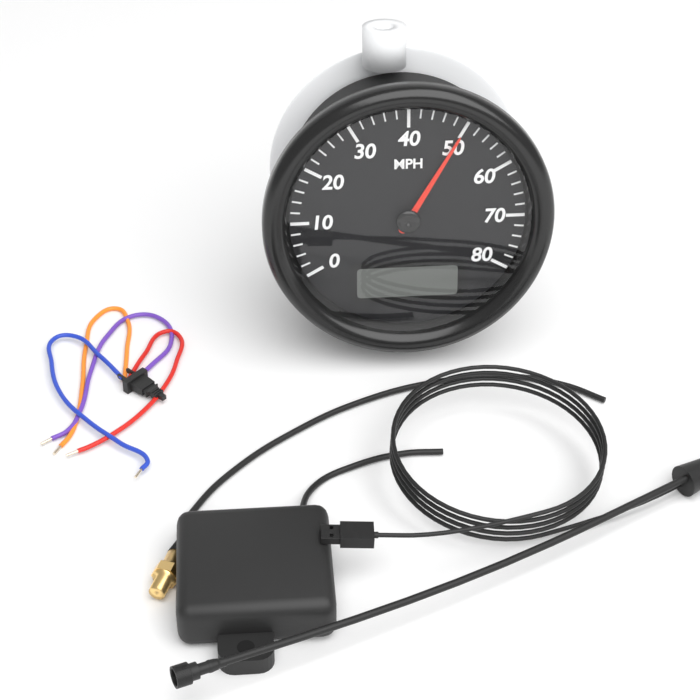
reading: 50 MPH
